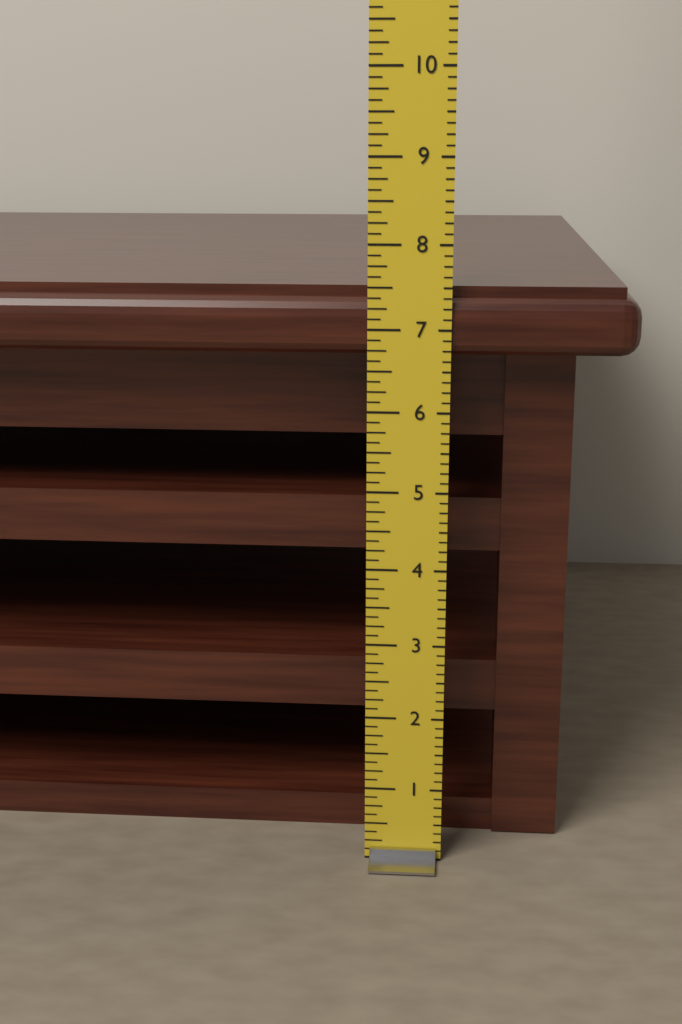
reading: 7.500 in
